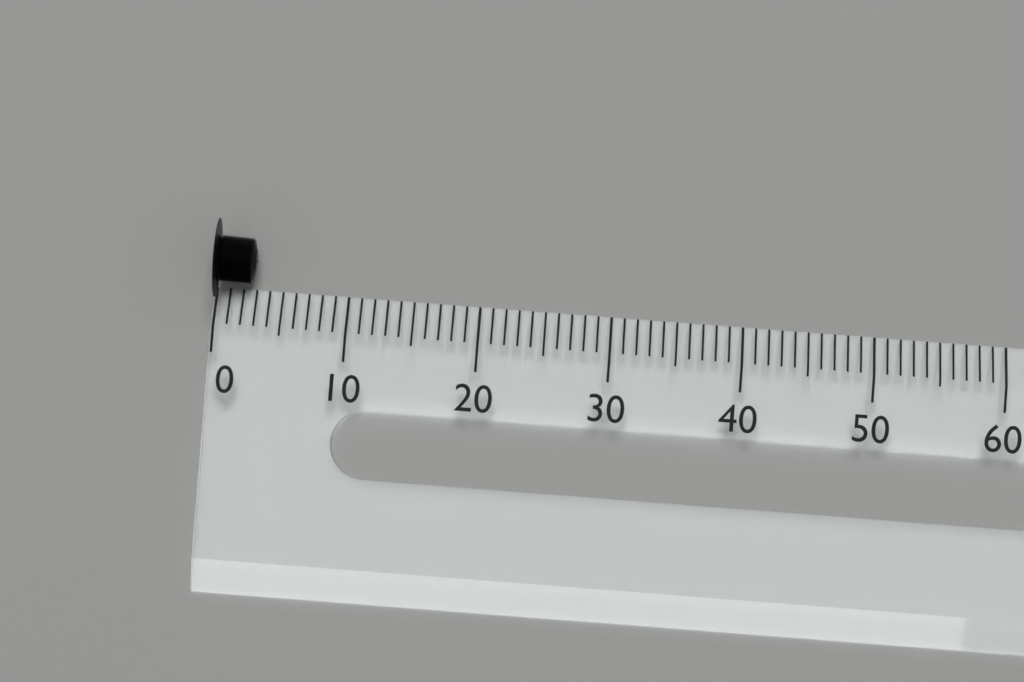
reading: 3 (no unit)
